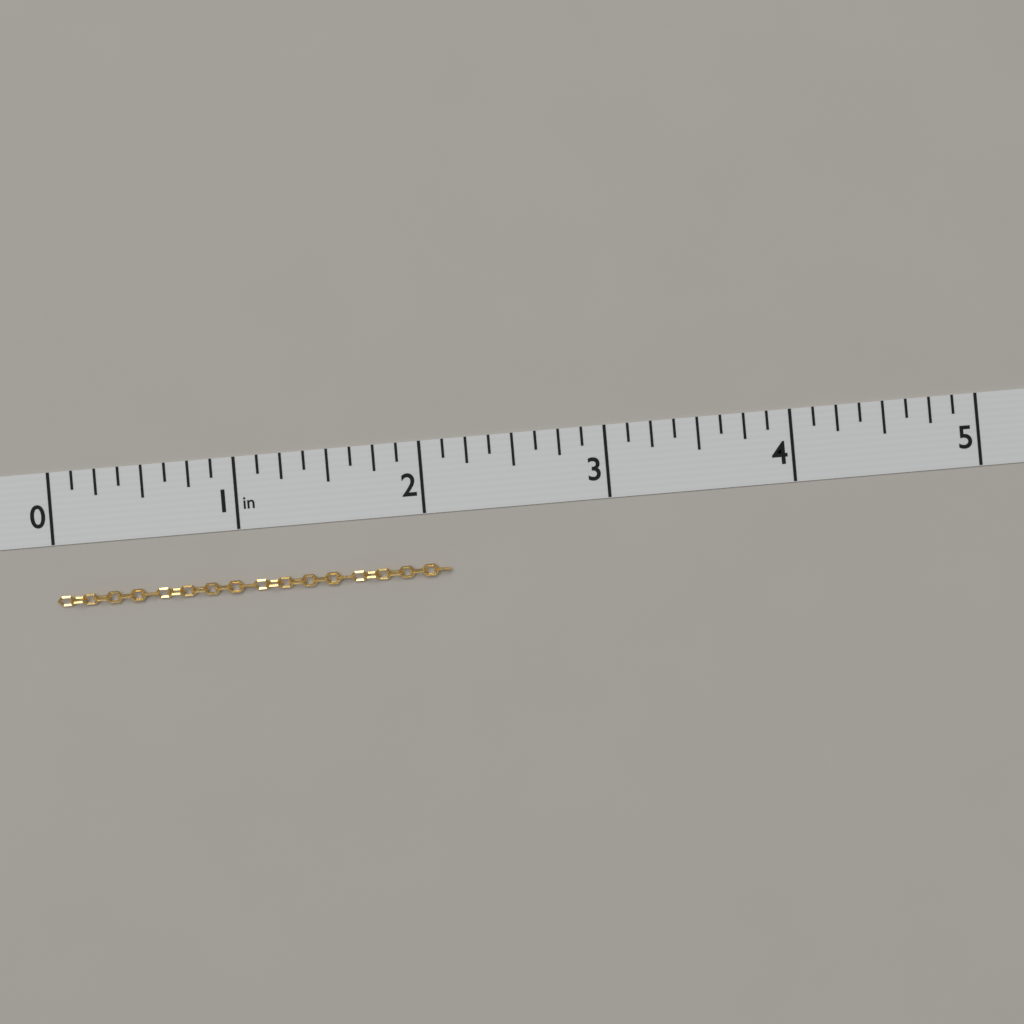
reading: 2.125 in
